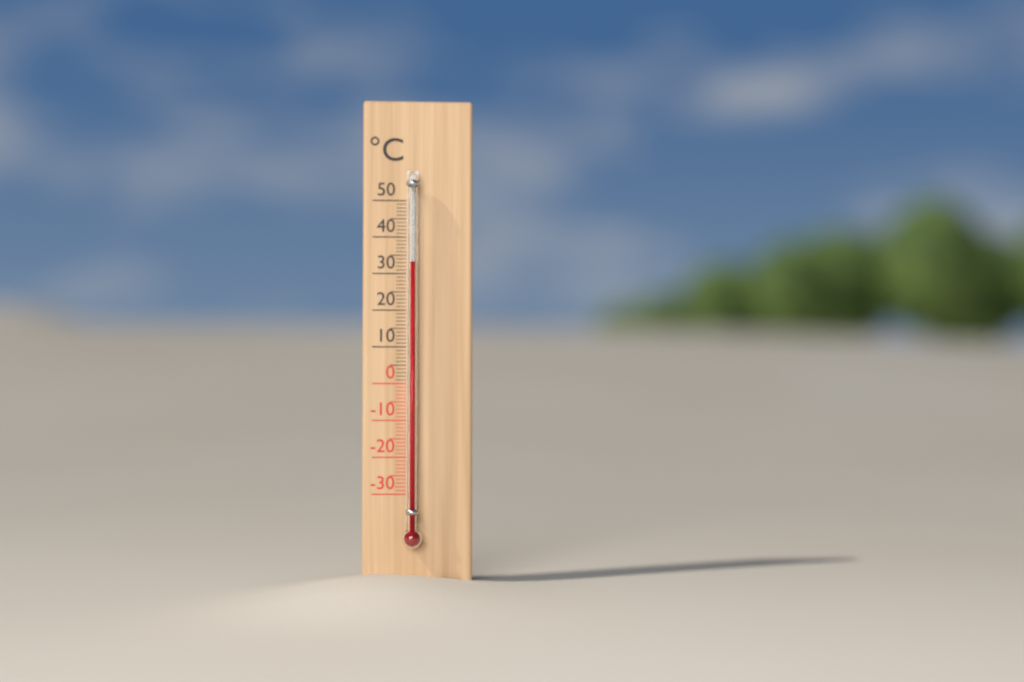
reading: 33 °C
